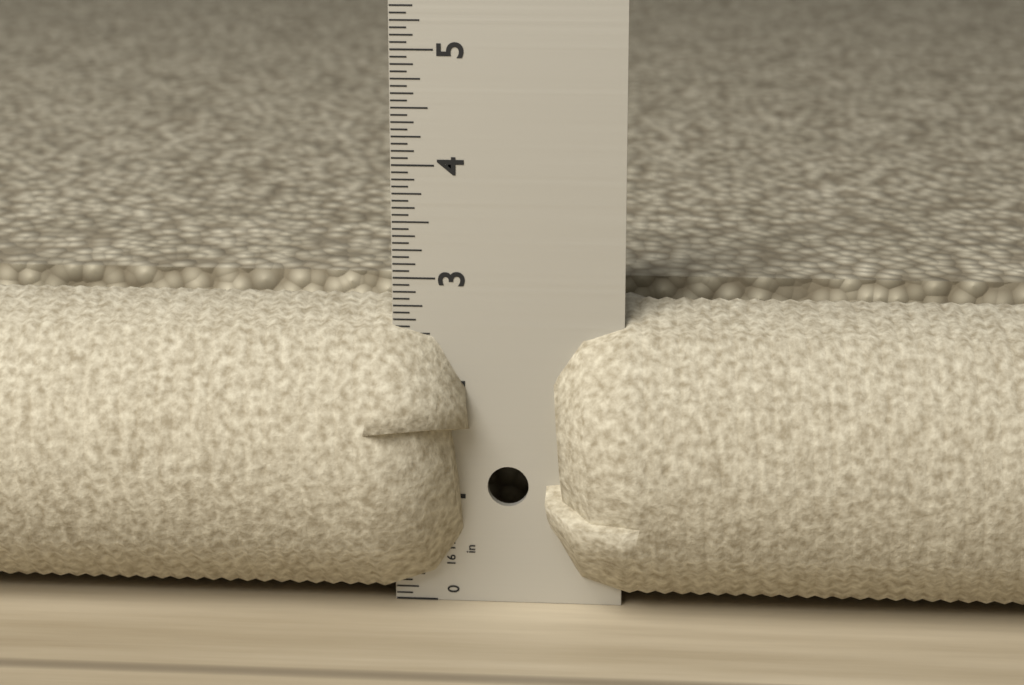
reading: 2.7500 in
